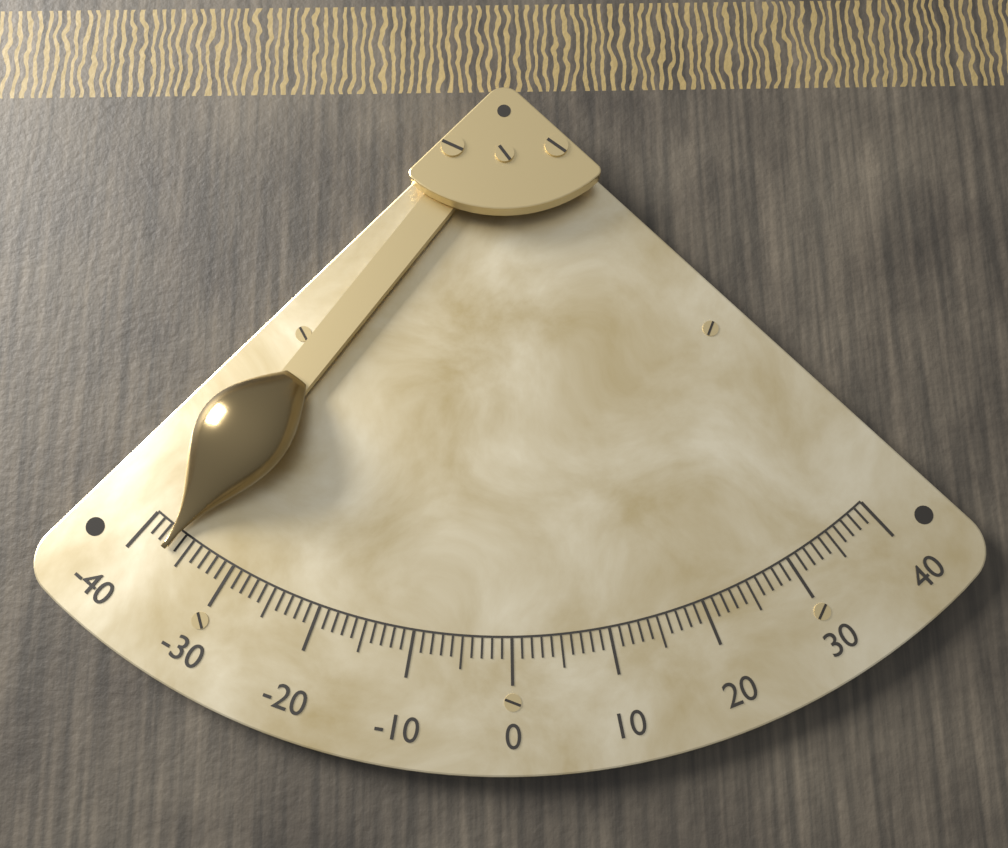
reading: -37 (no unit)
